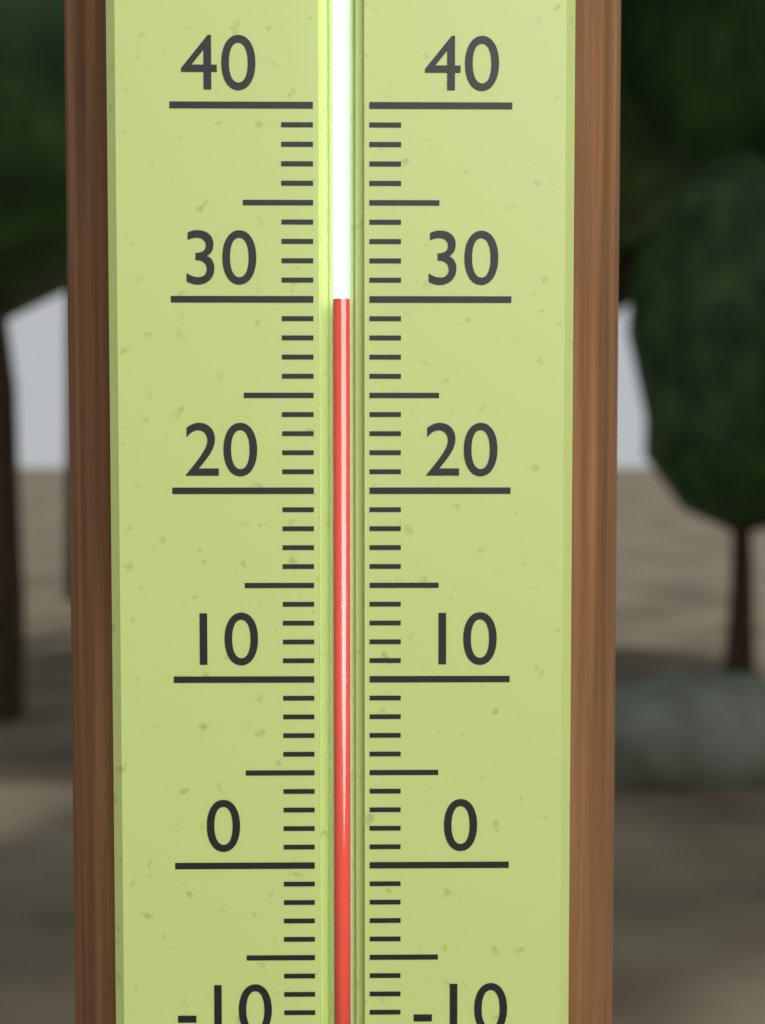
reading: 30 (no unit)
